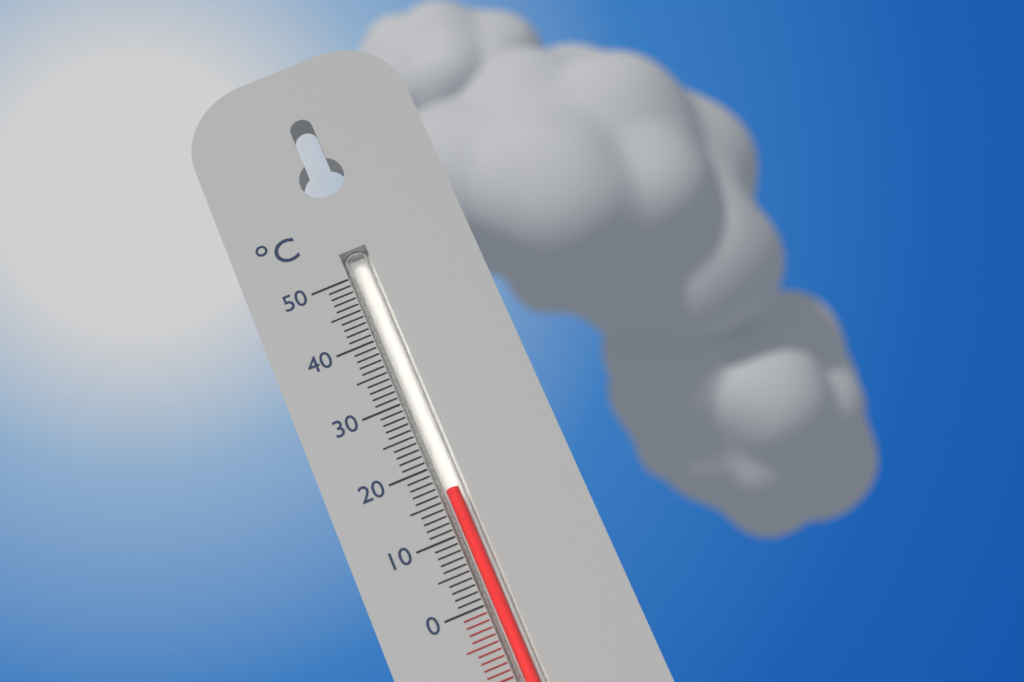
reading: 16 °C
